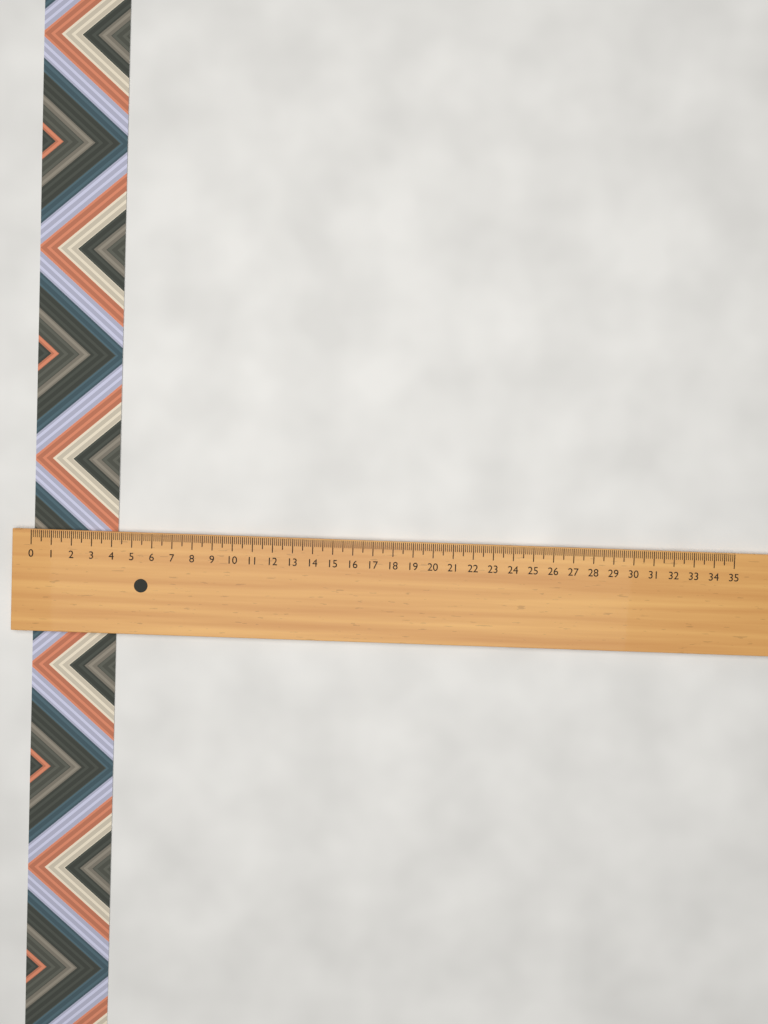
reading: 4.2 (no unit)
